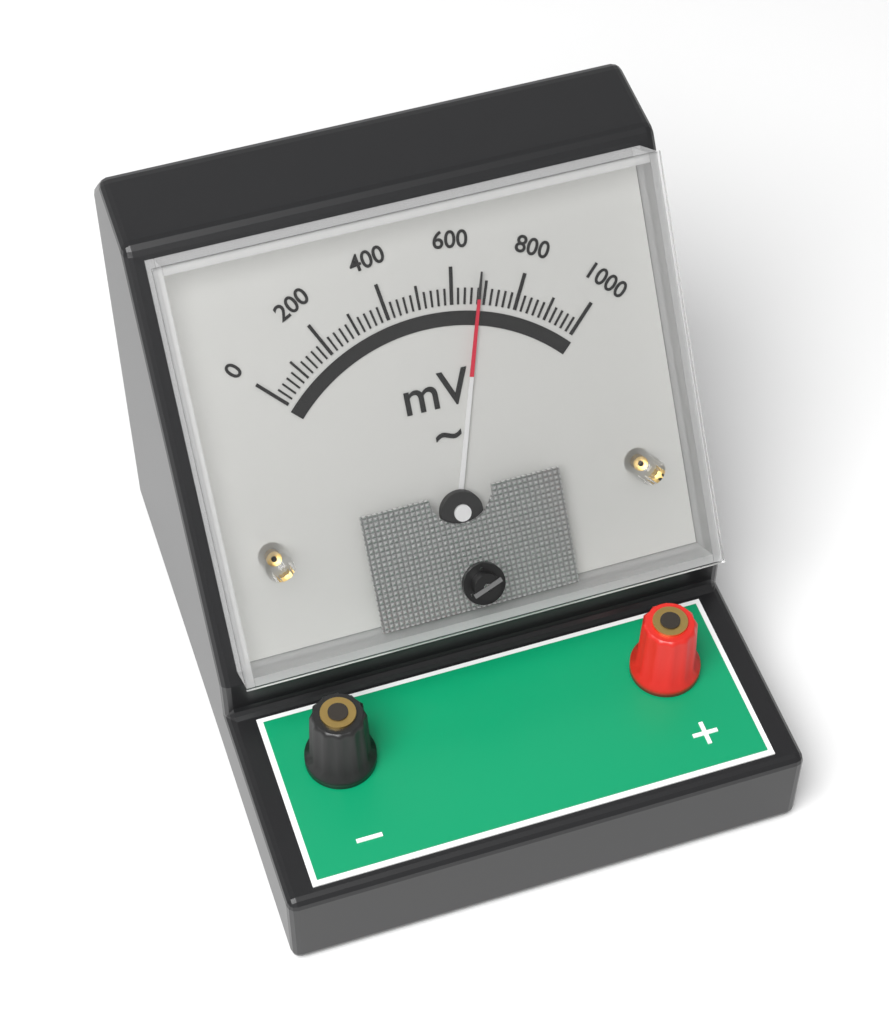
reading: 680 mV
